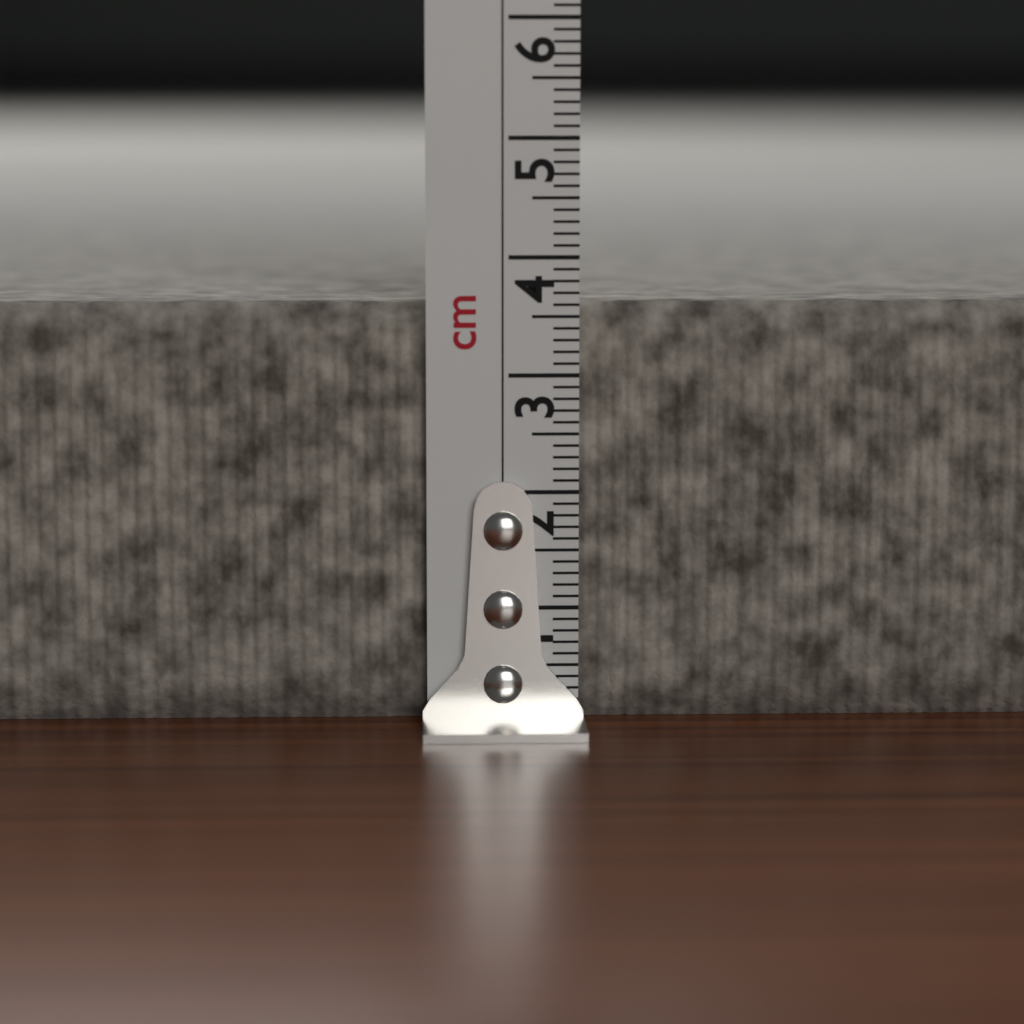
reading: 3.6 cm
